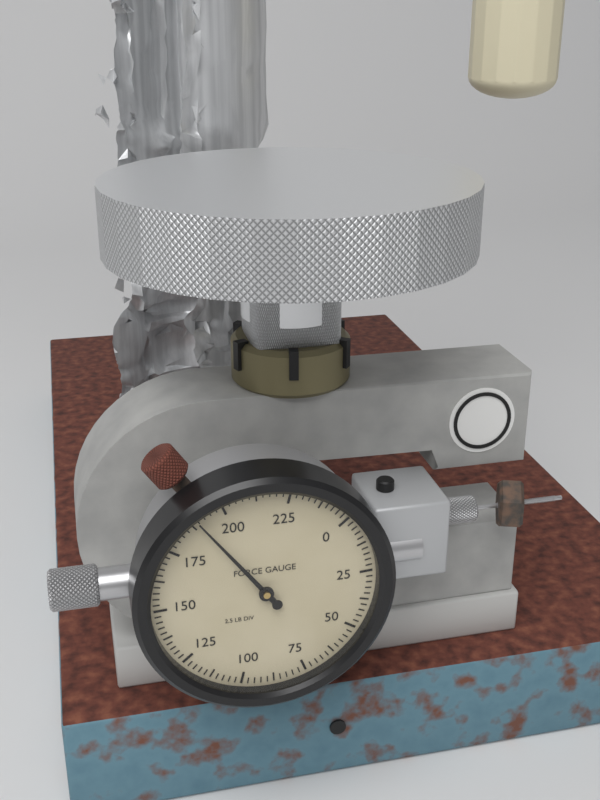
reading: 190.0 lb
